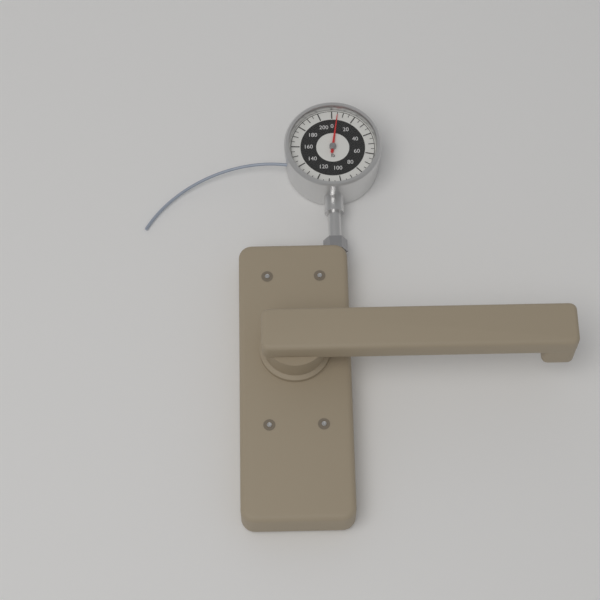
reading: 5 lb
